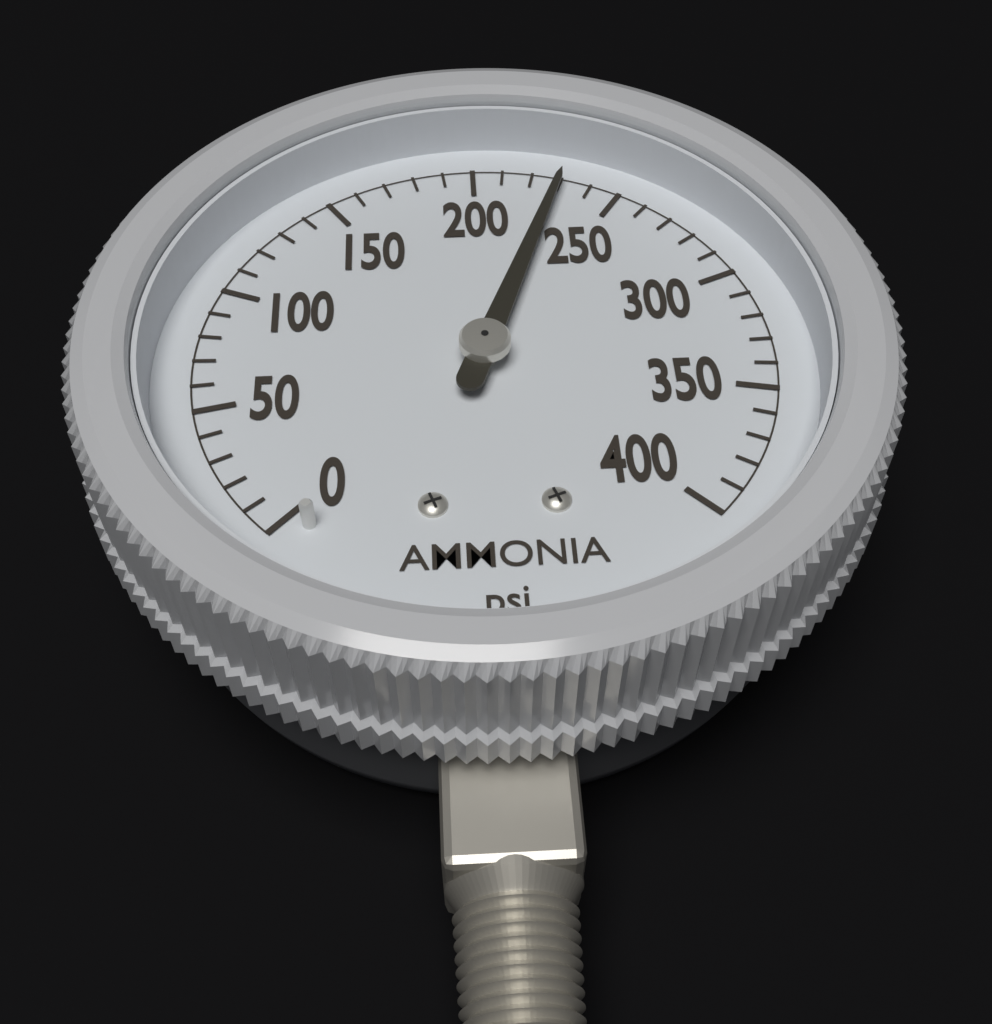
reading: 230 psi
